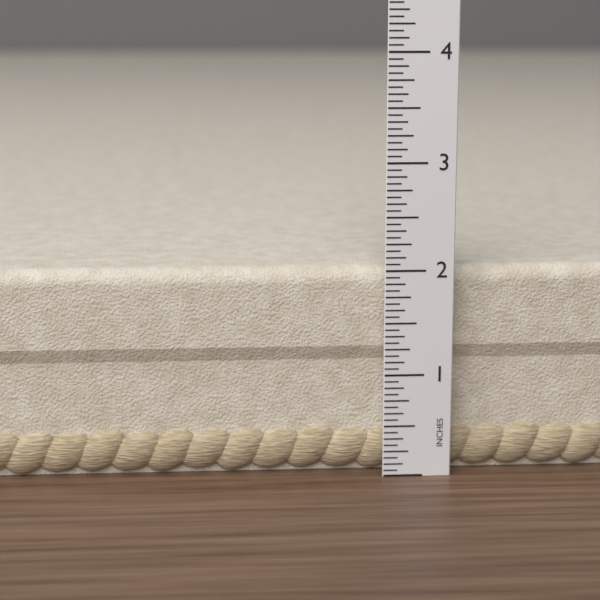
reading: 2.0000 in
